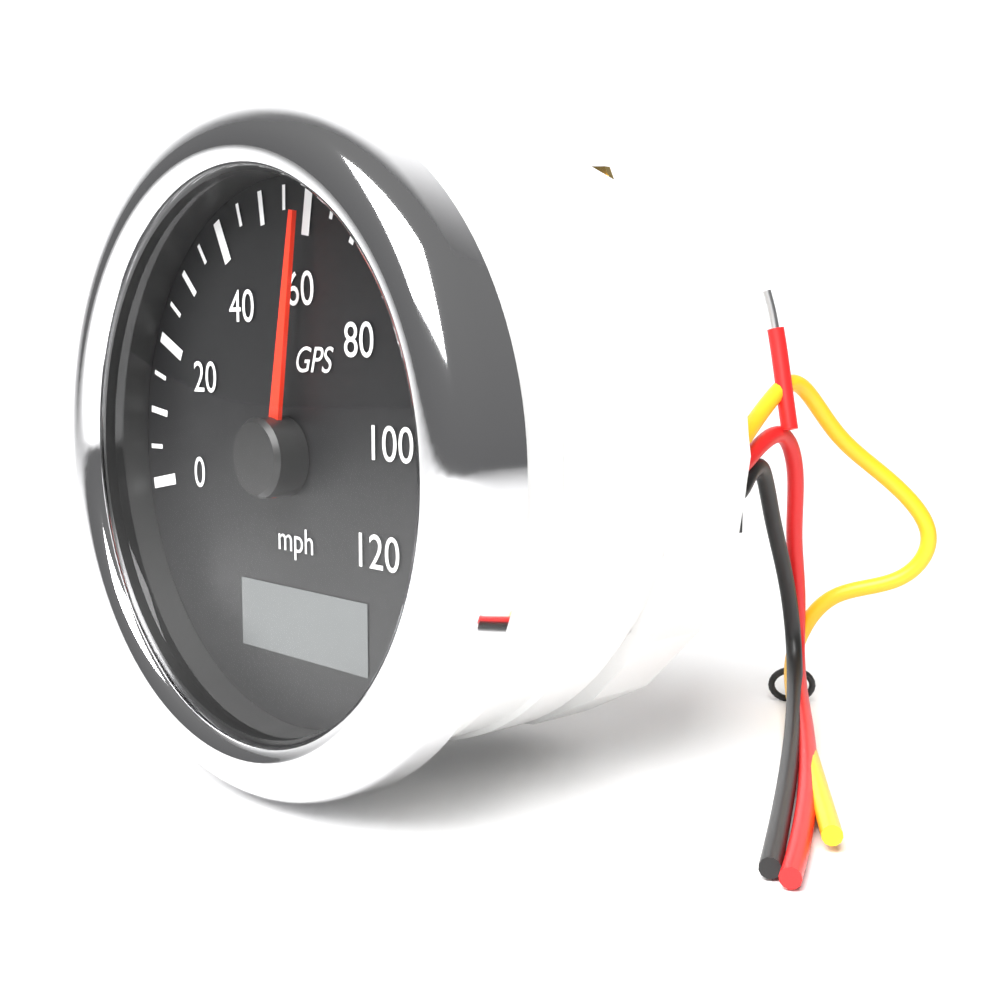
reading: 60 mph
